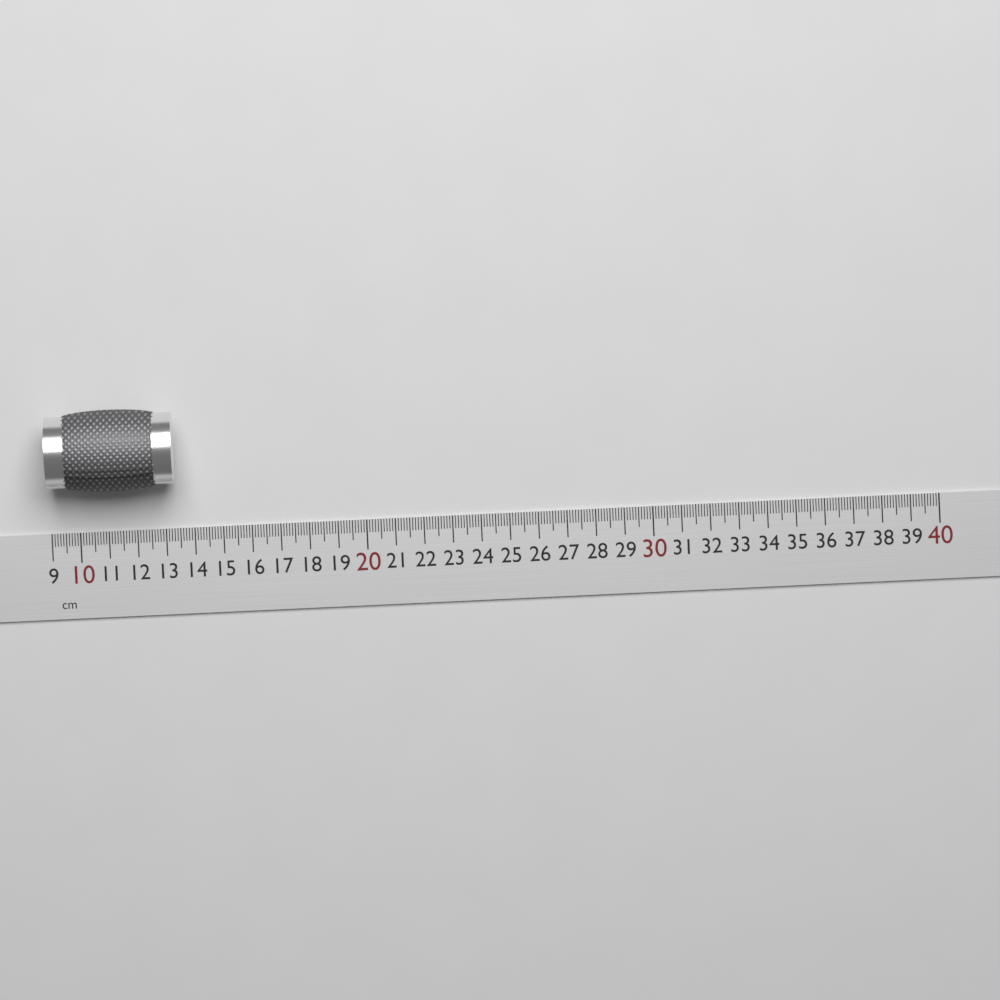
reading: 13.4 cm
